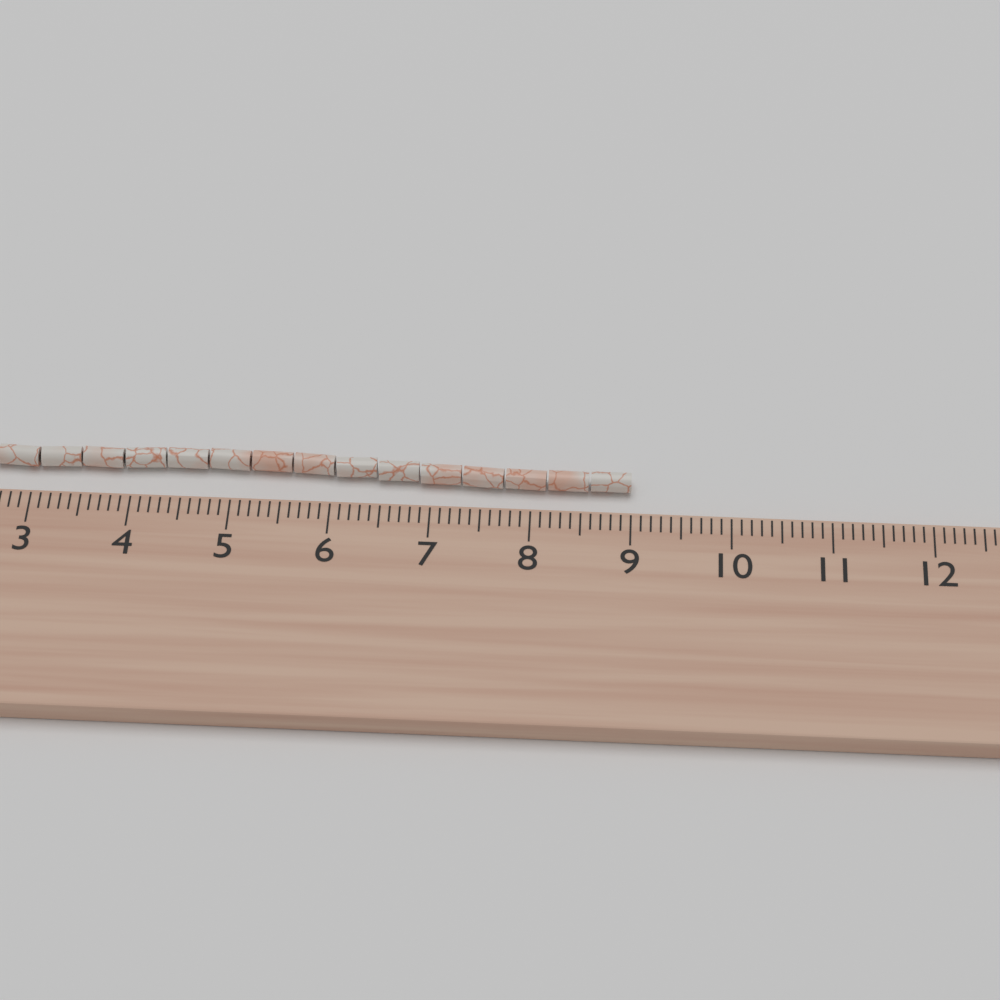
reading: 9.0 cm
